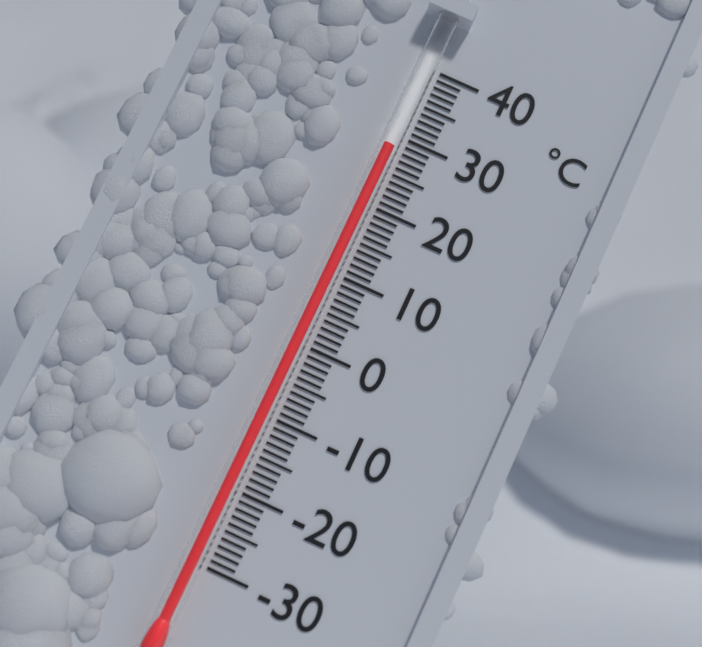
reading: 28 °C
